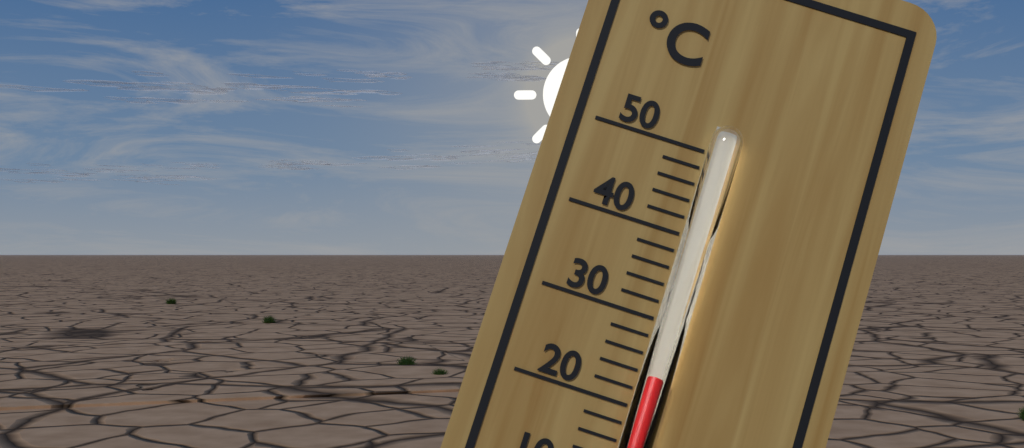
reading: 24 °C
